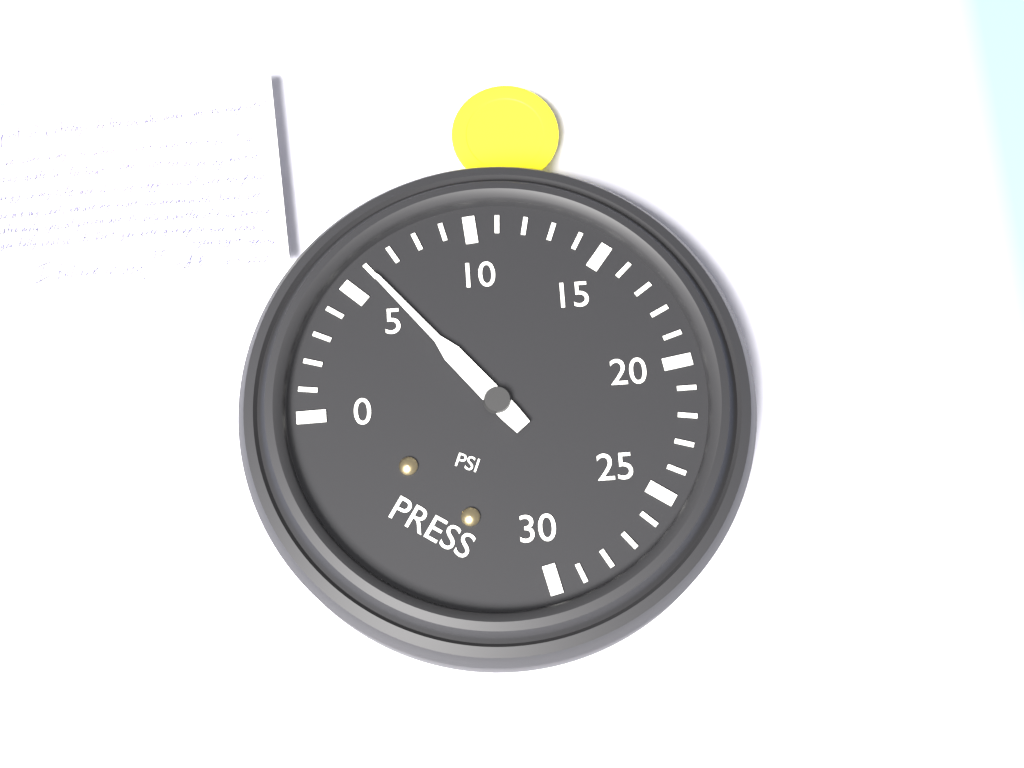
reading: 6 psi
